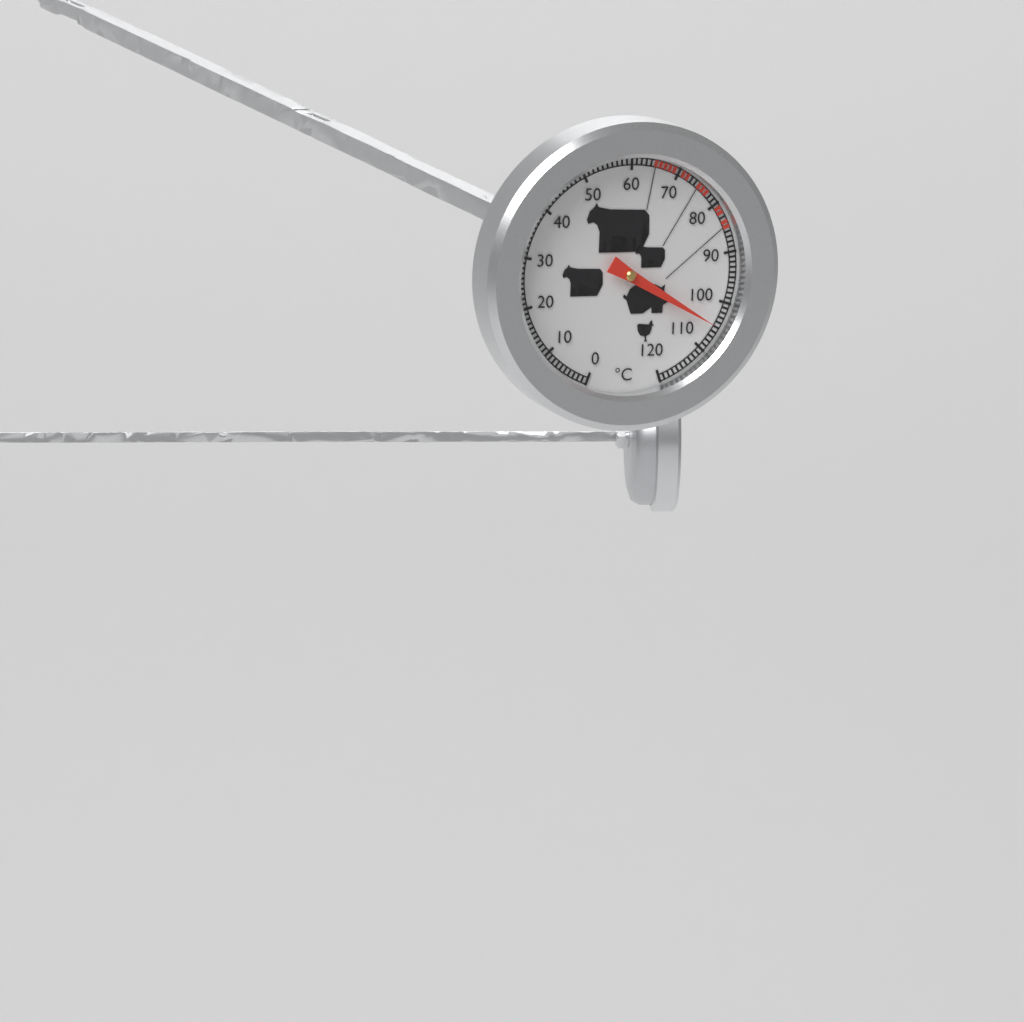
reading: 105 °C
